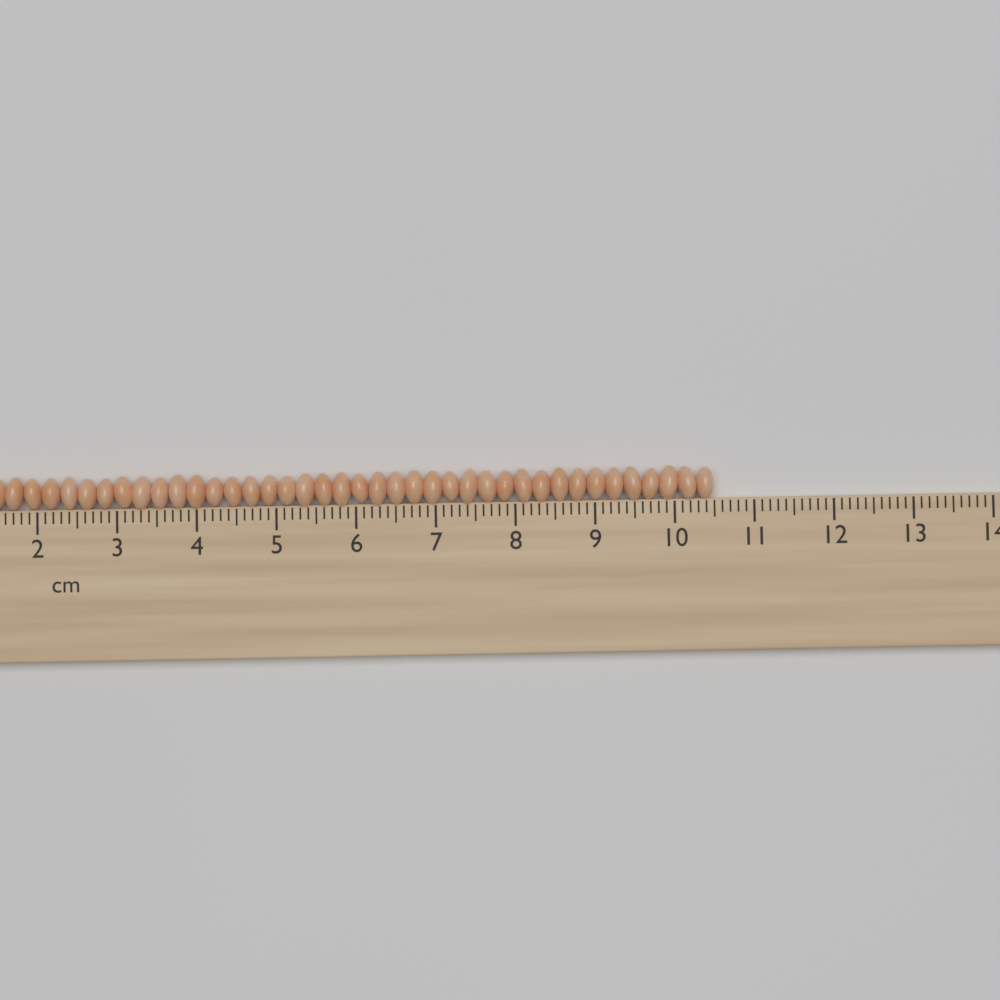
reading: 10.5 cm
